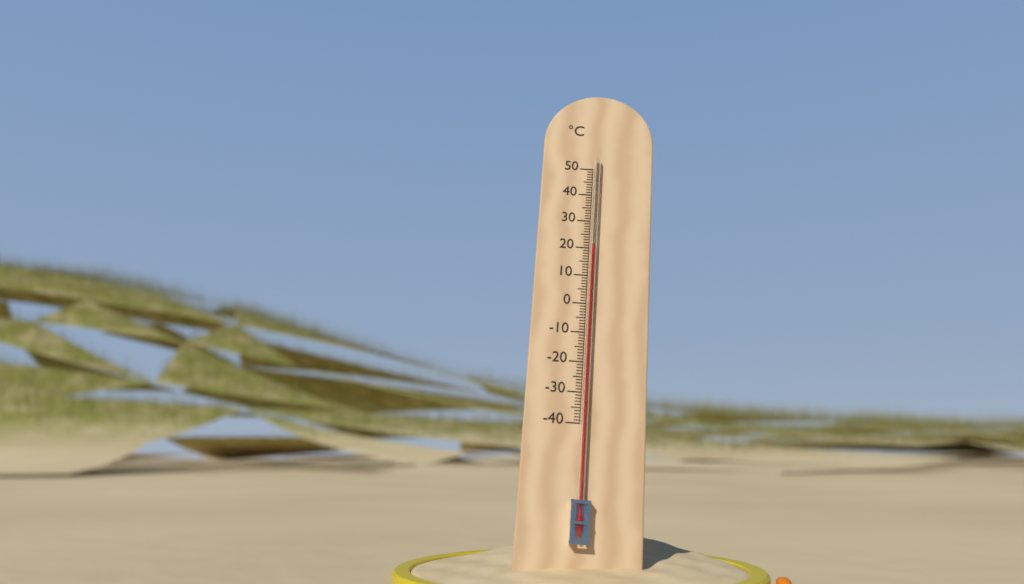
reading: 21 °C
